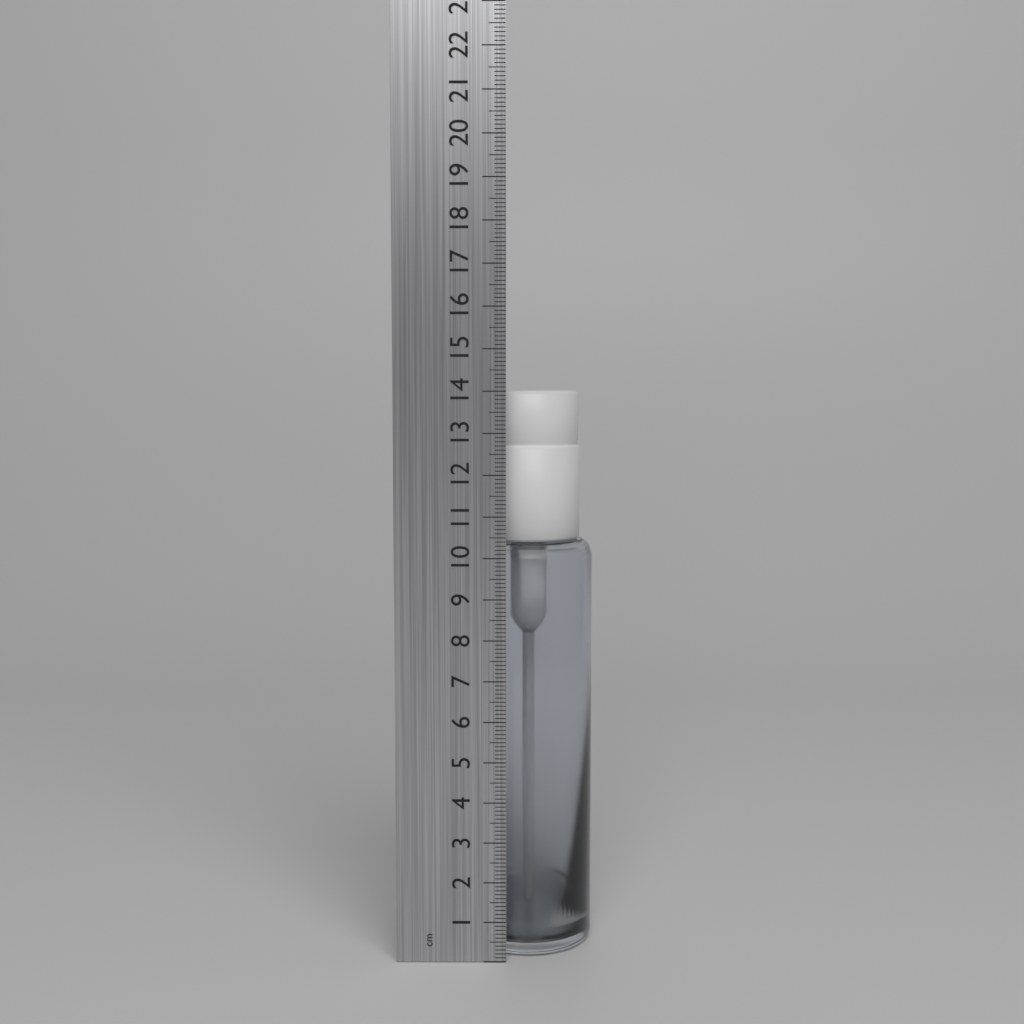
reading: 14.0 cm
